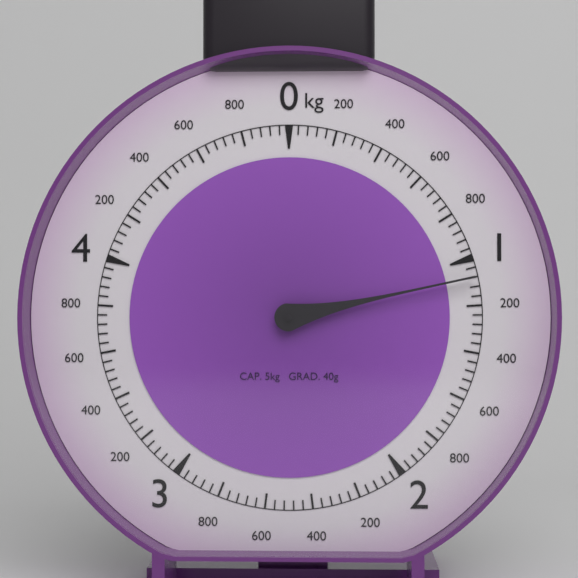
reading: 1.08 kg
